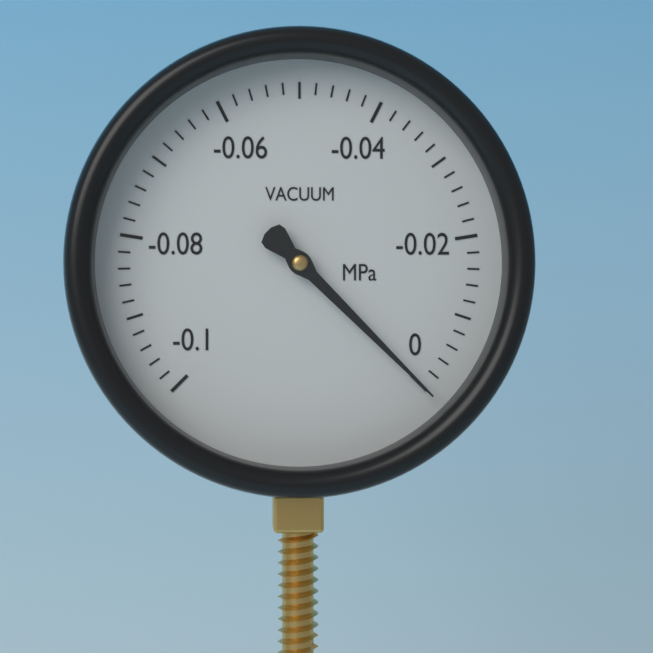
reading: 0.000 MPa
